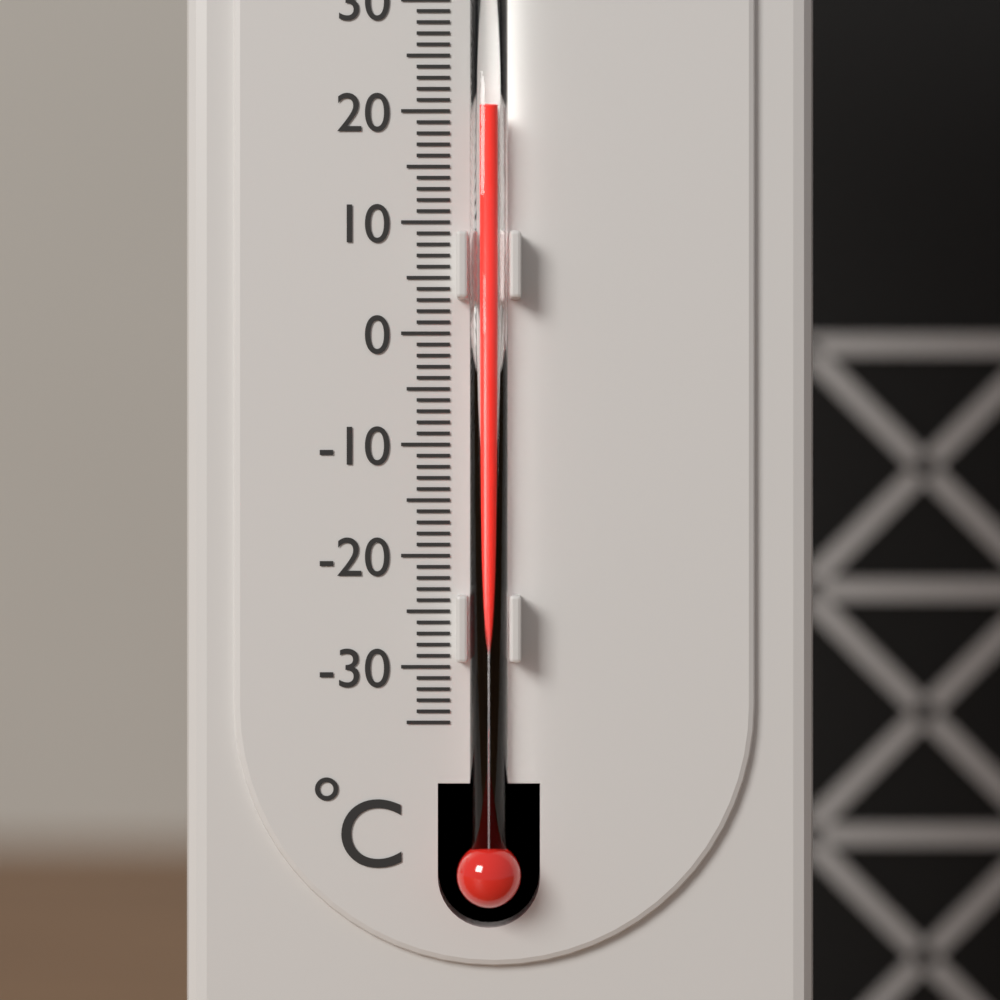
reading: 20 °C
